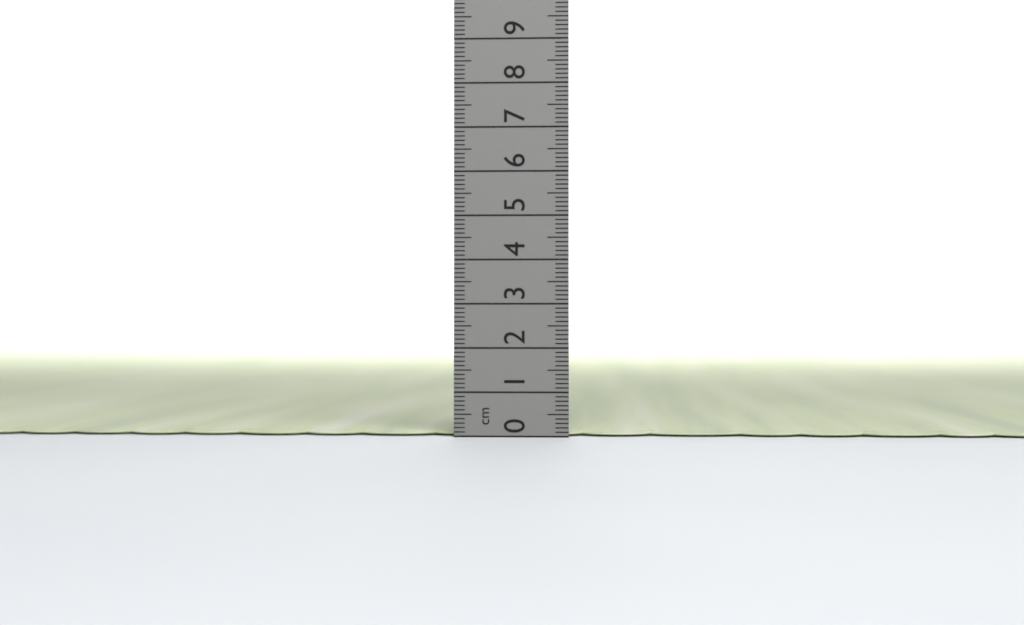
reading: 0.1 cm
